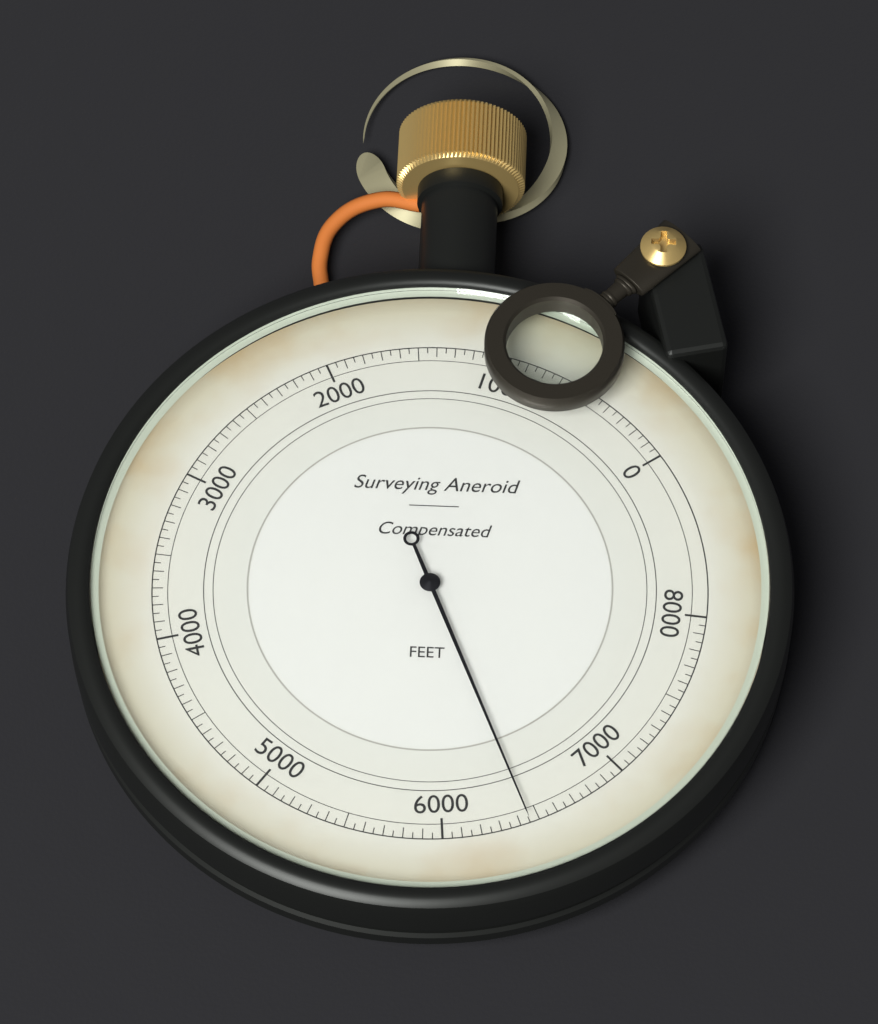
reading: 6450 ft
